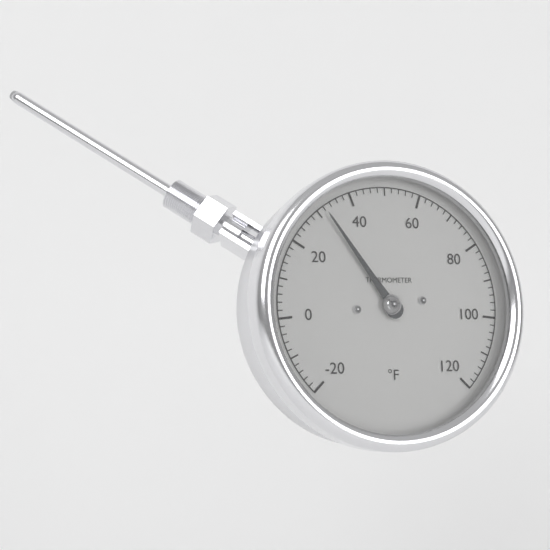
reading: 32 °F
